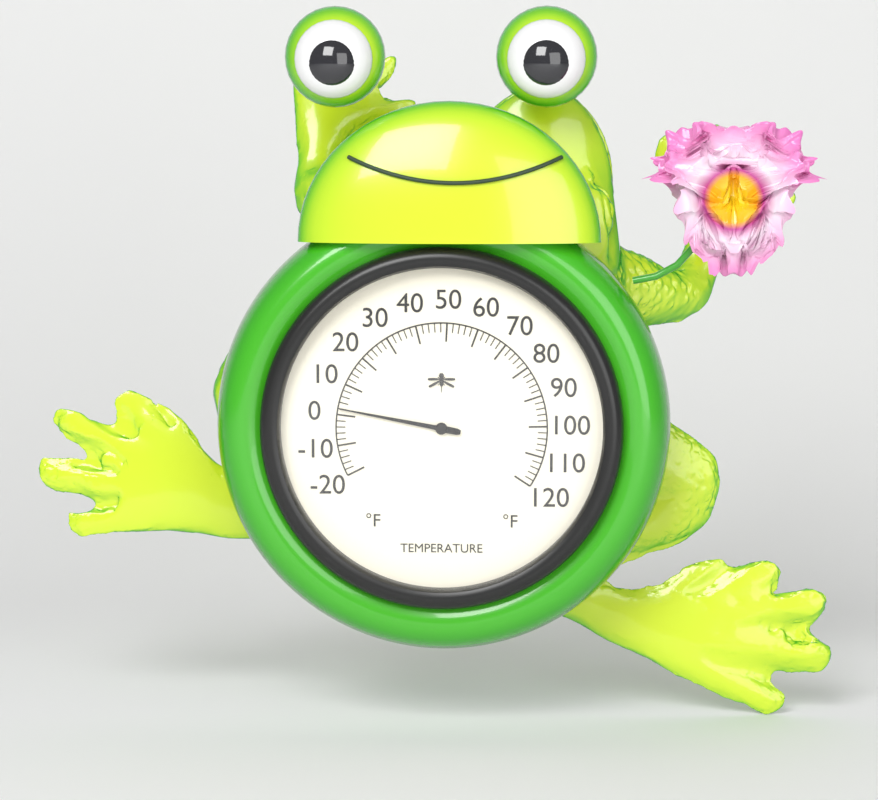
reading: 2 °F
